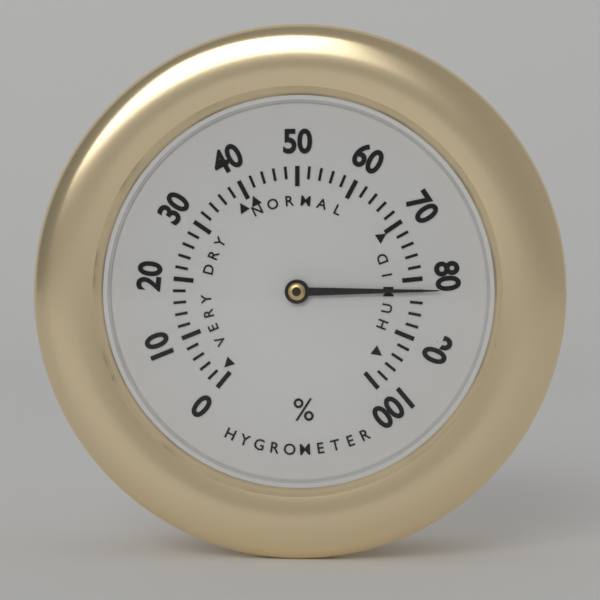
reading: 82 %
